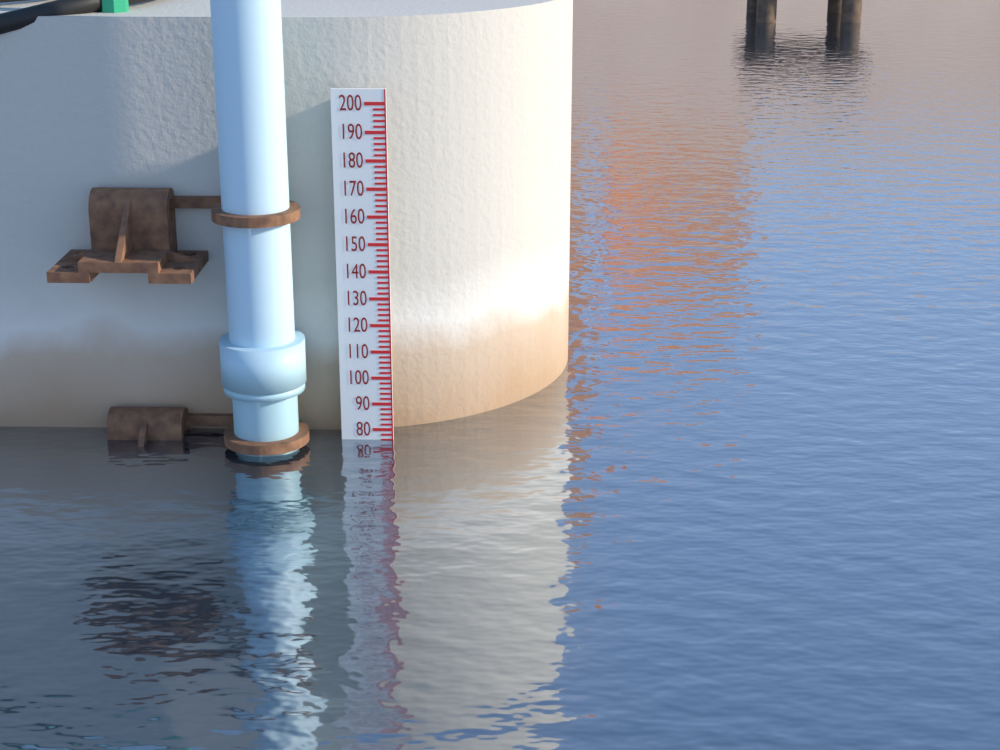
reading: 76 (no unit)
